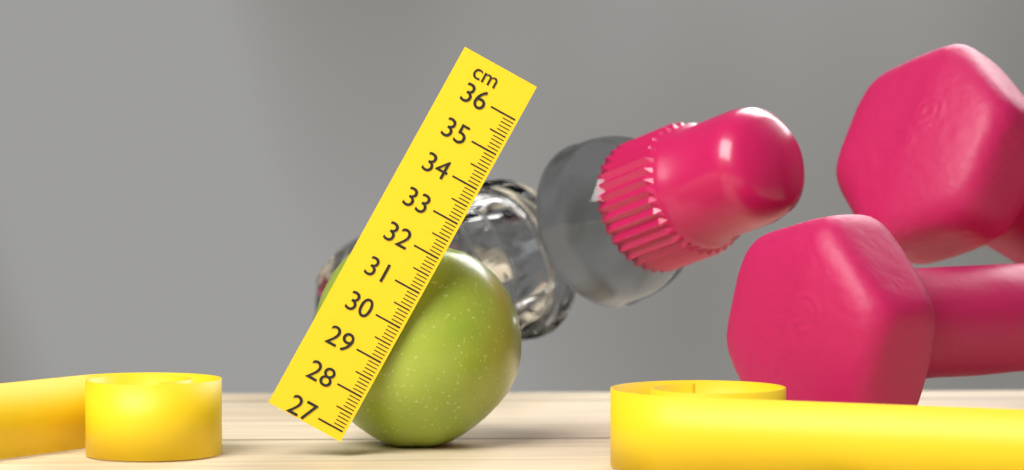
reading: 32.4 cm
